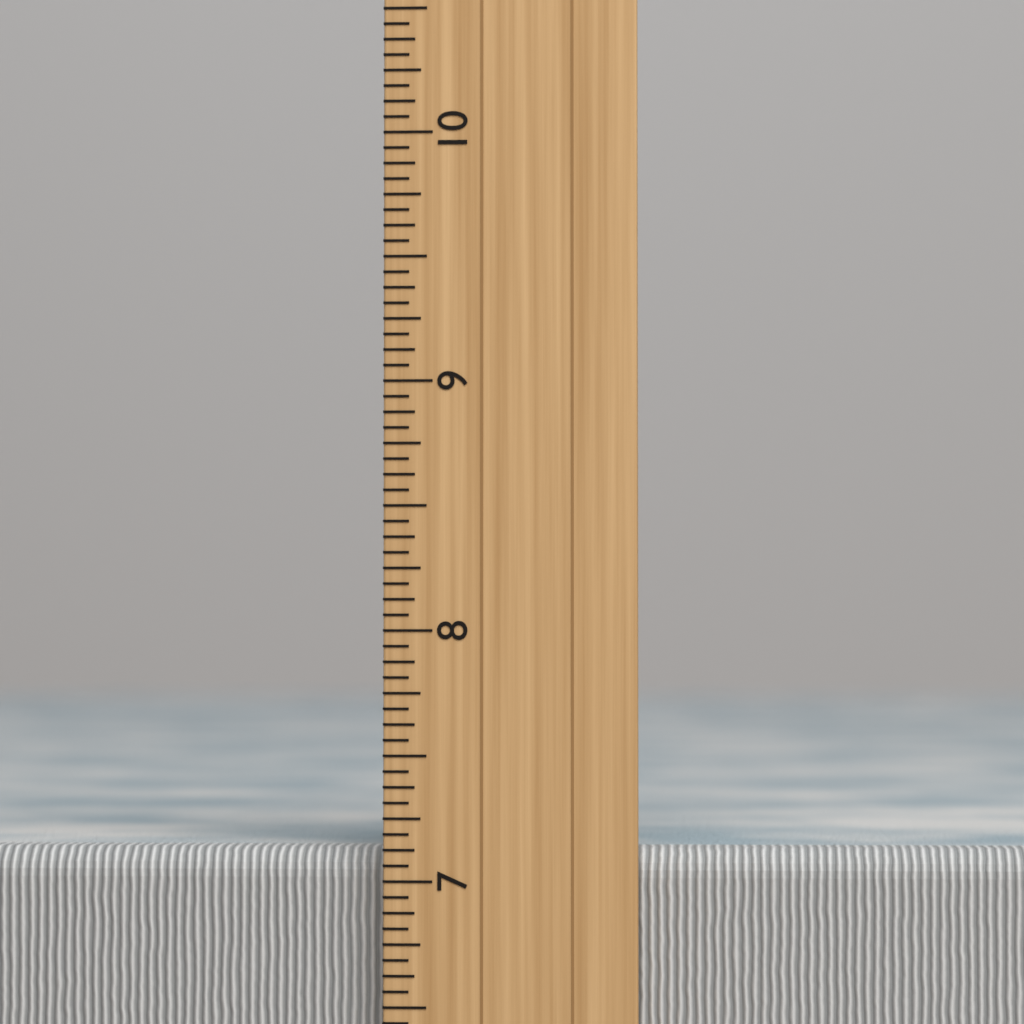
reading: 7.1250 inch
